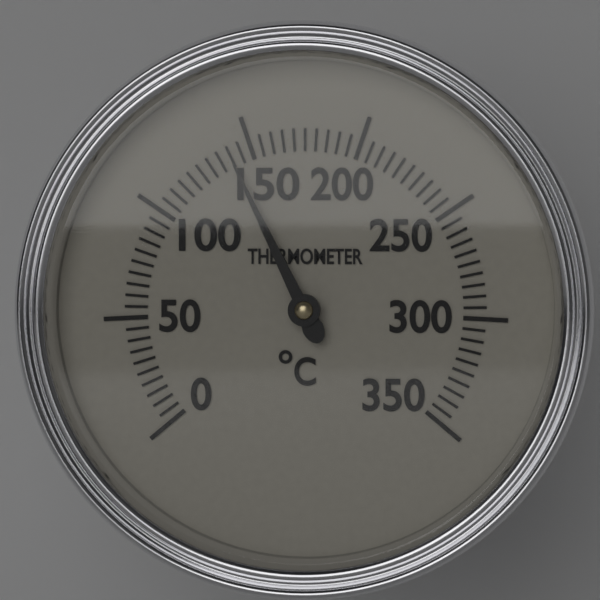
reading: 140 °C
